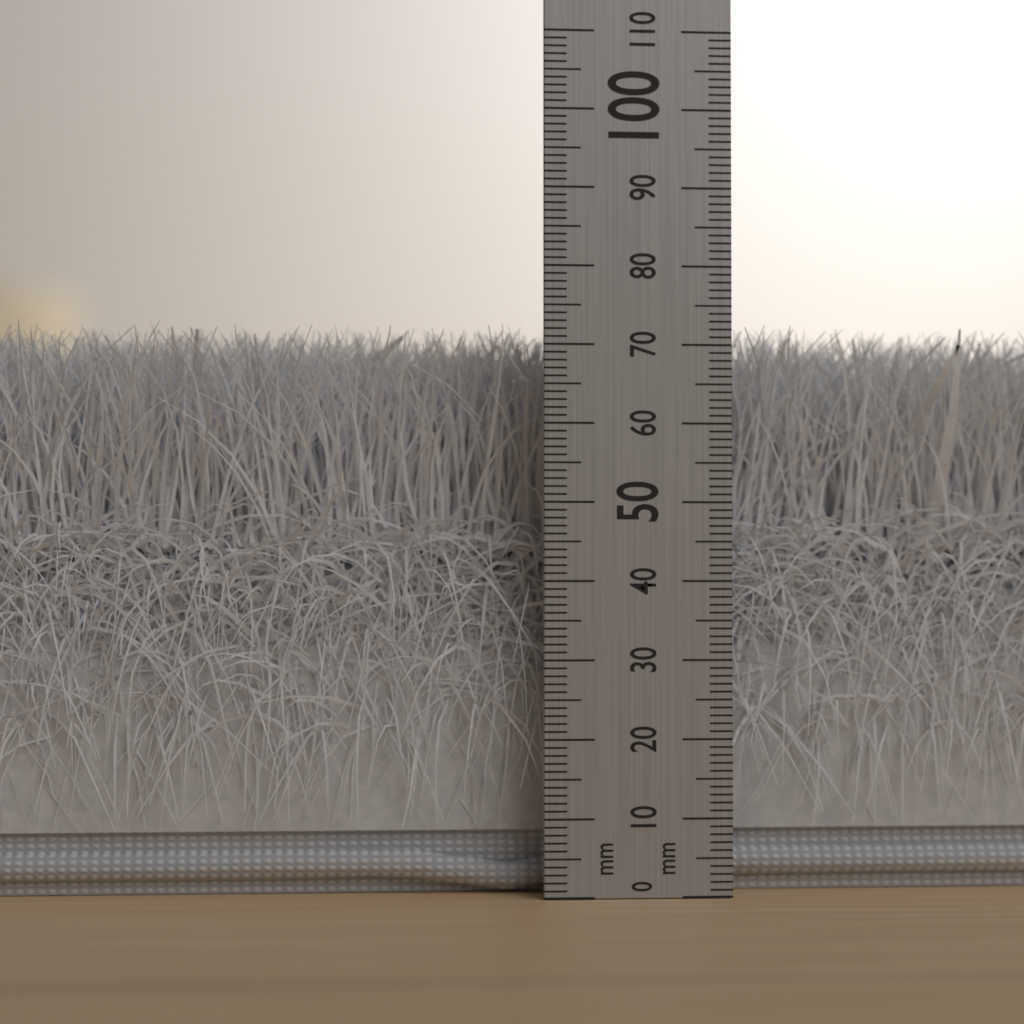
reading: 73 mm
